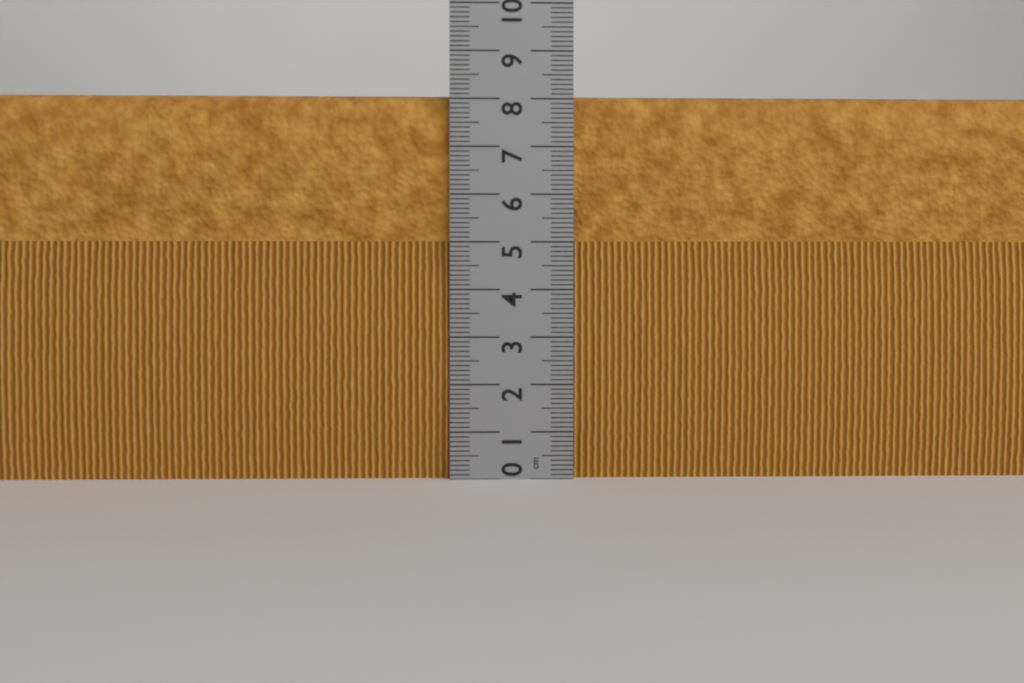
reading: 8.1 cm
